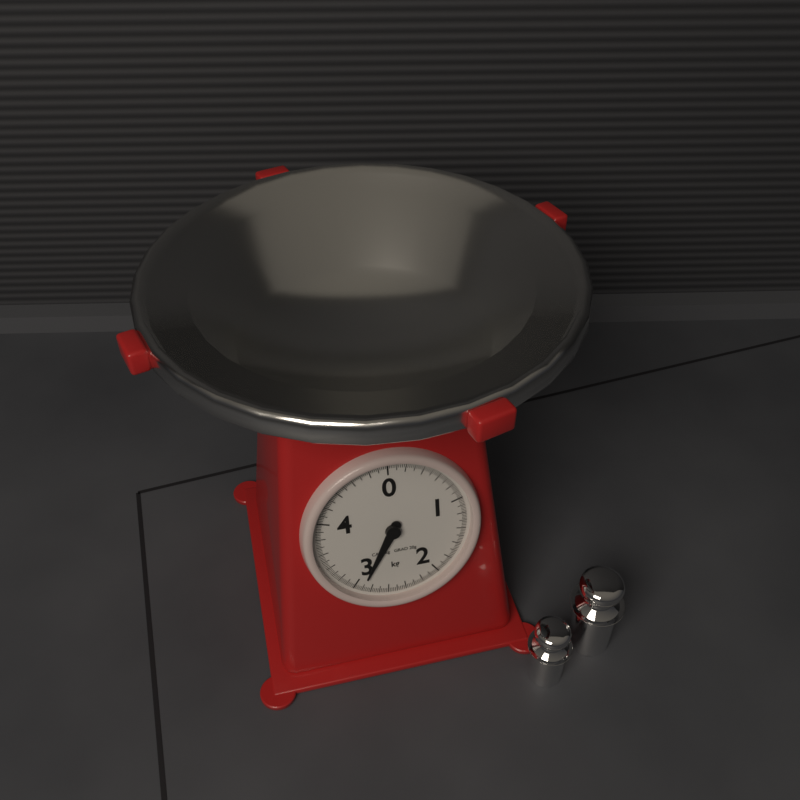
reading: 2.90 kg
